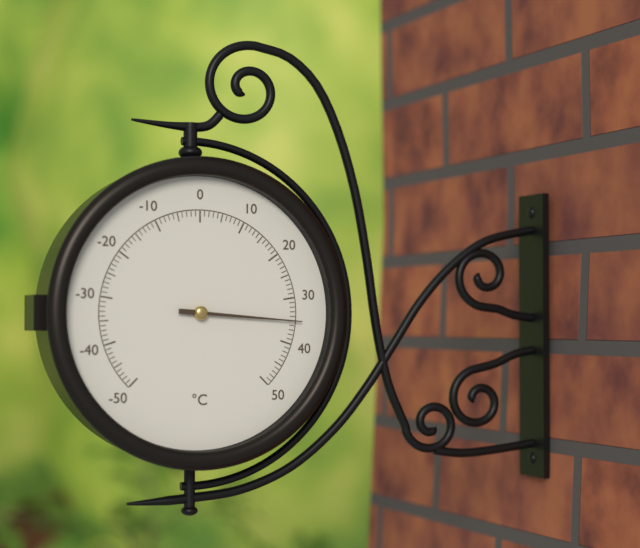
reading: 35 °C
